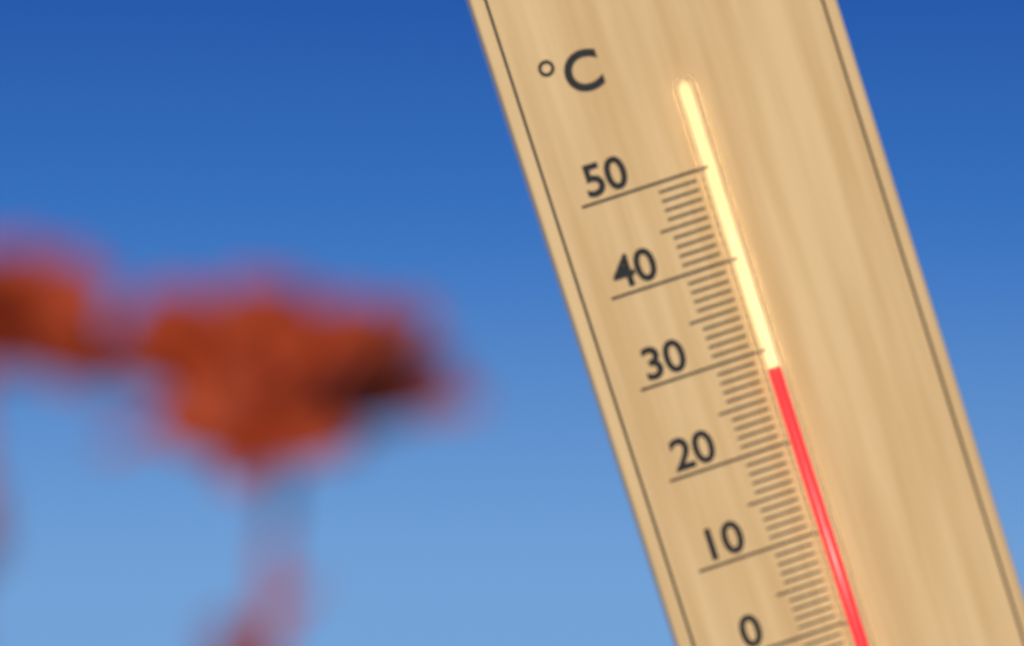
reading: 28 °C
